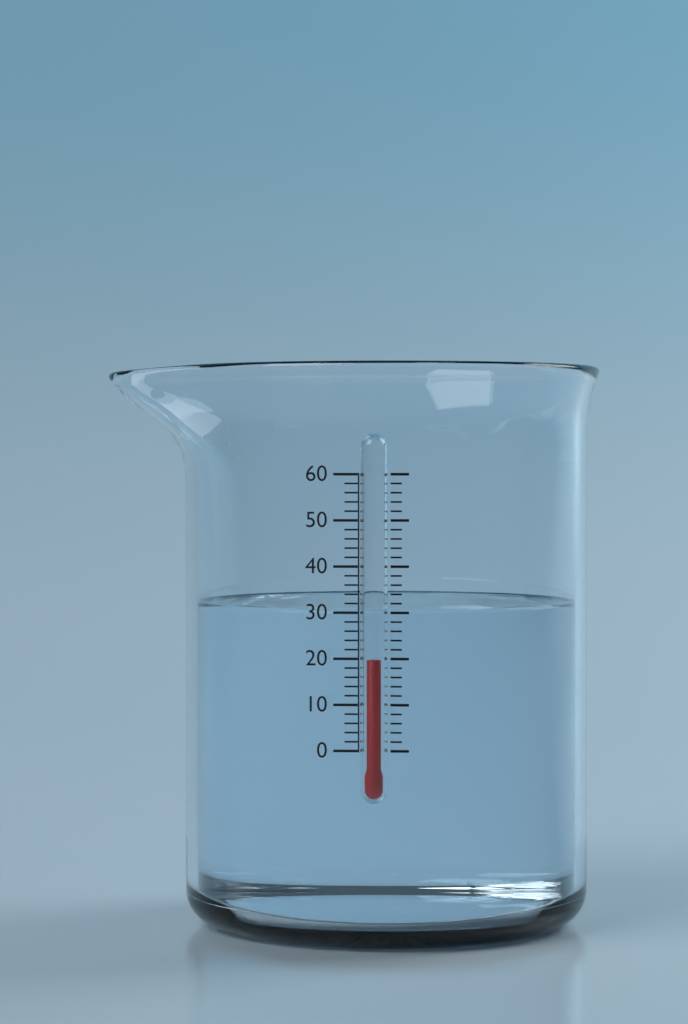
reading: 20 (no unit)
